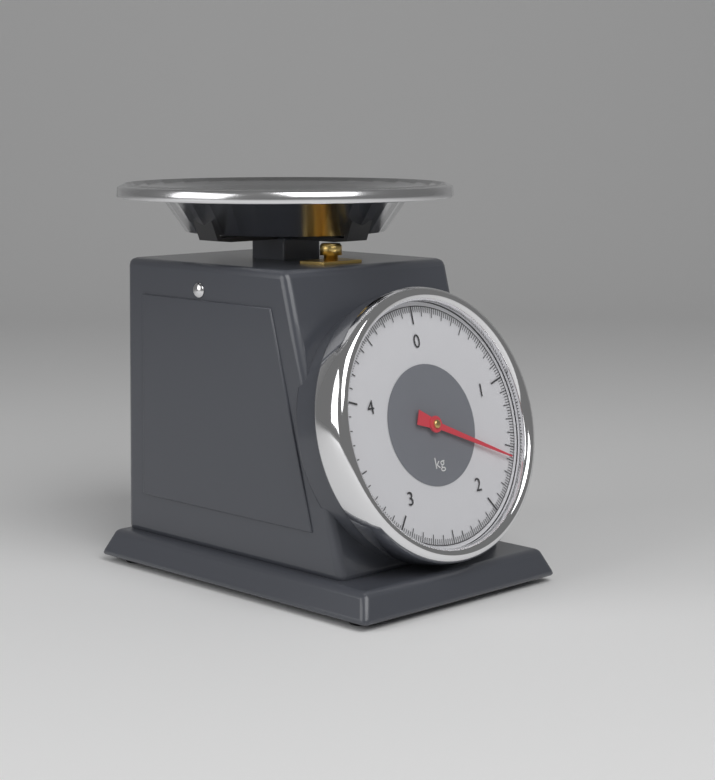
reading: 1.58 kg
